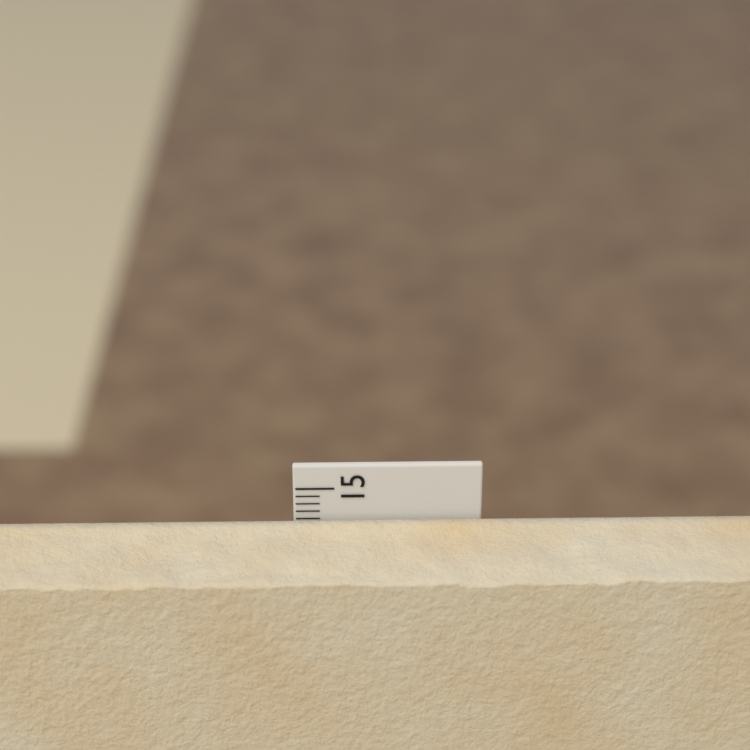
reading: 14.6 cm
